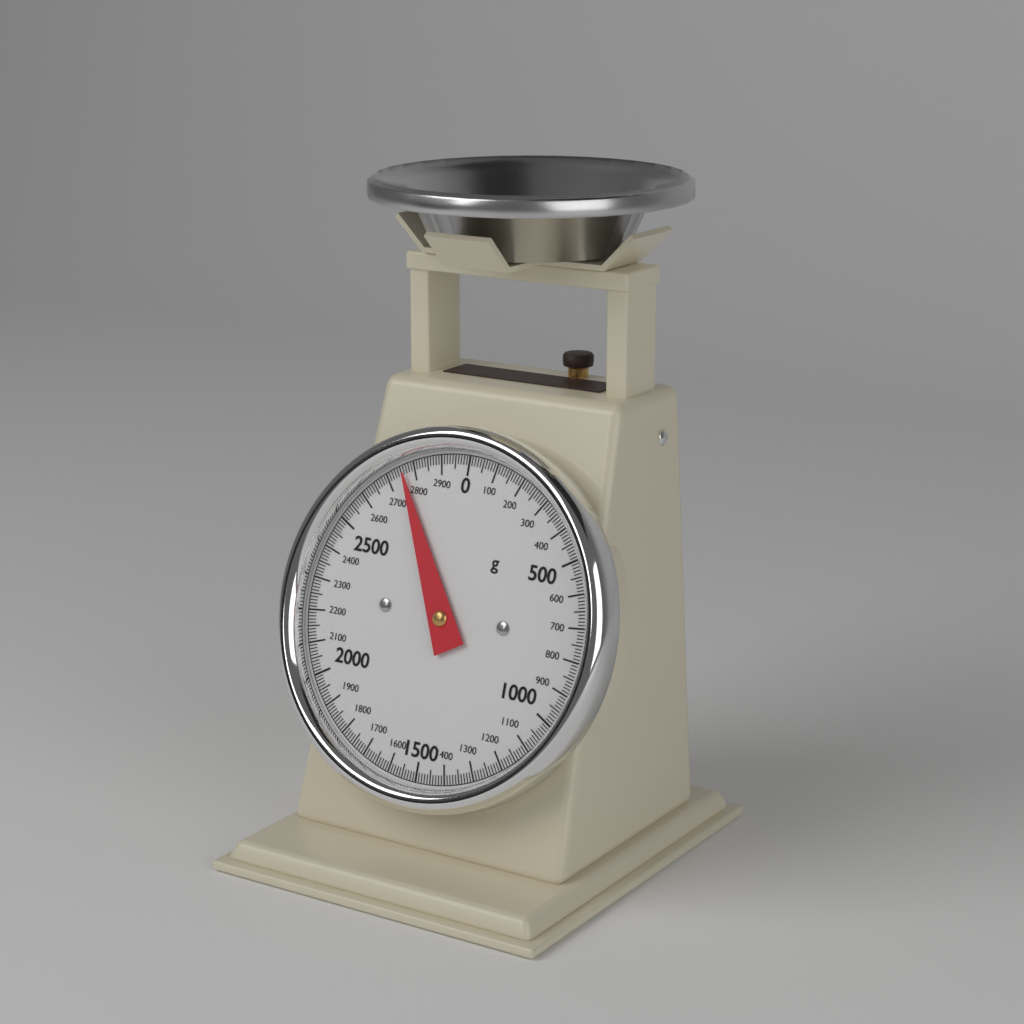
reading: 2760 g
